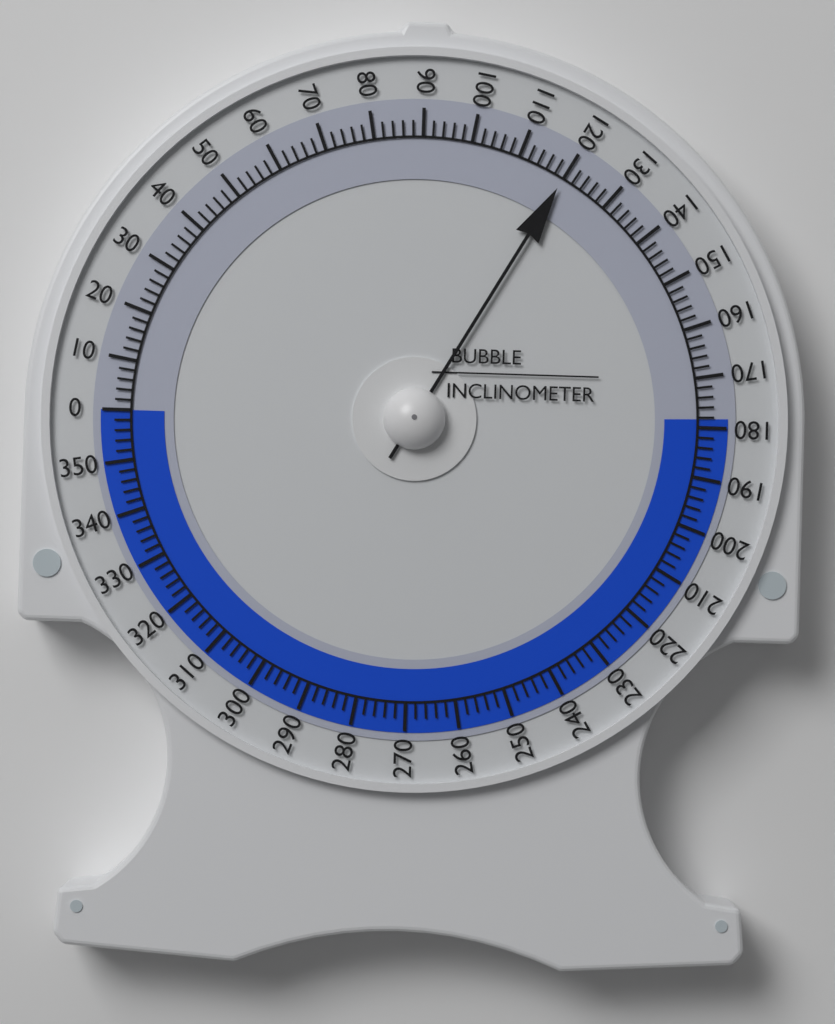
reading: 120 (no unit)
